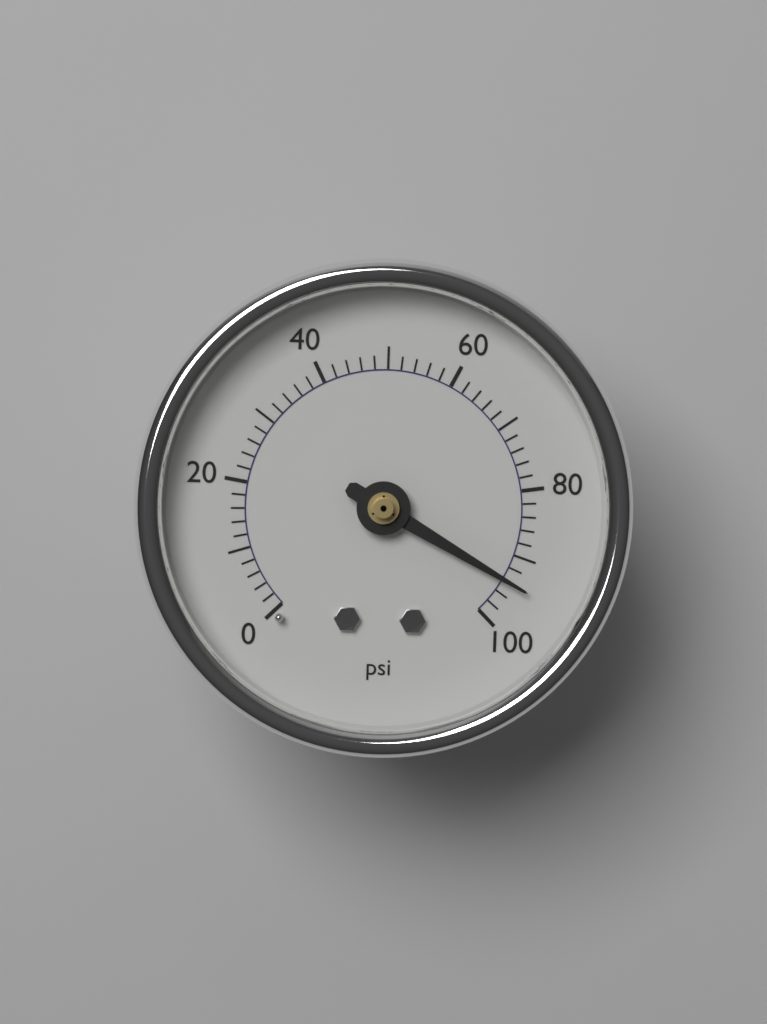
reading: 94 psi
